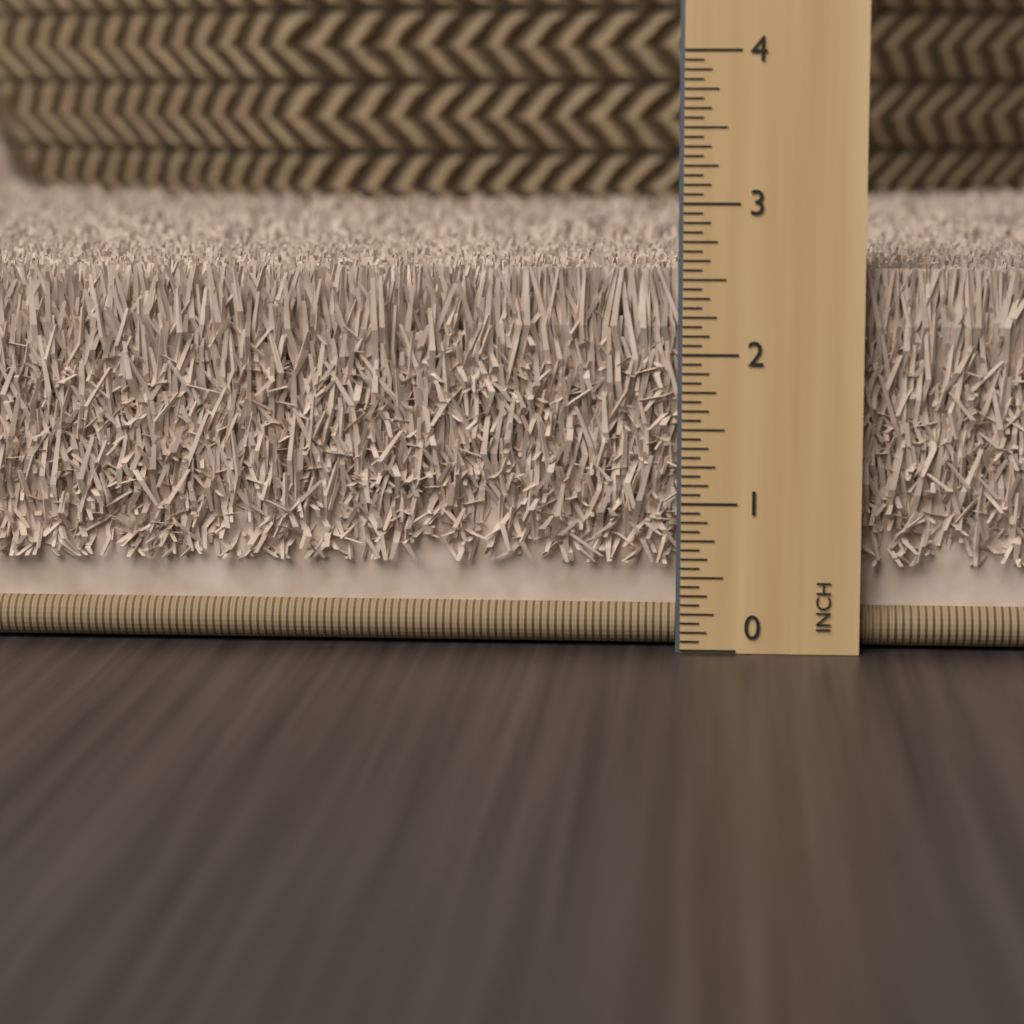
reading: 2.5625 in
